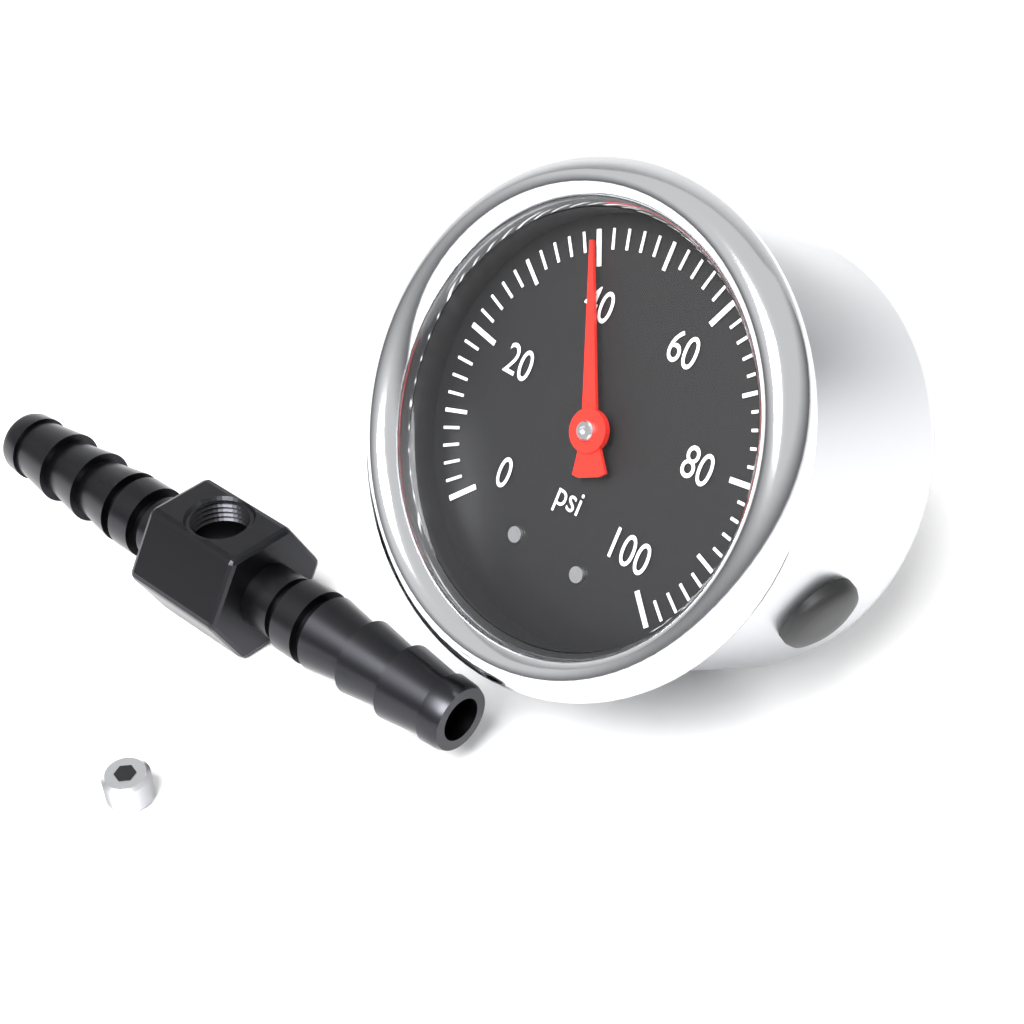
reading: 40 psi
